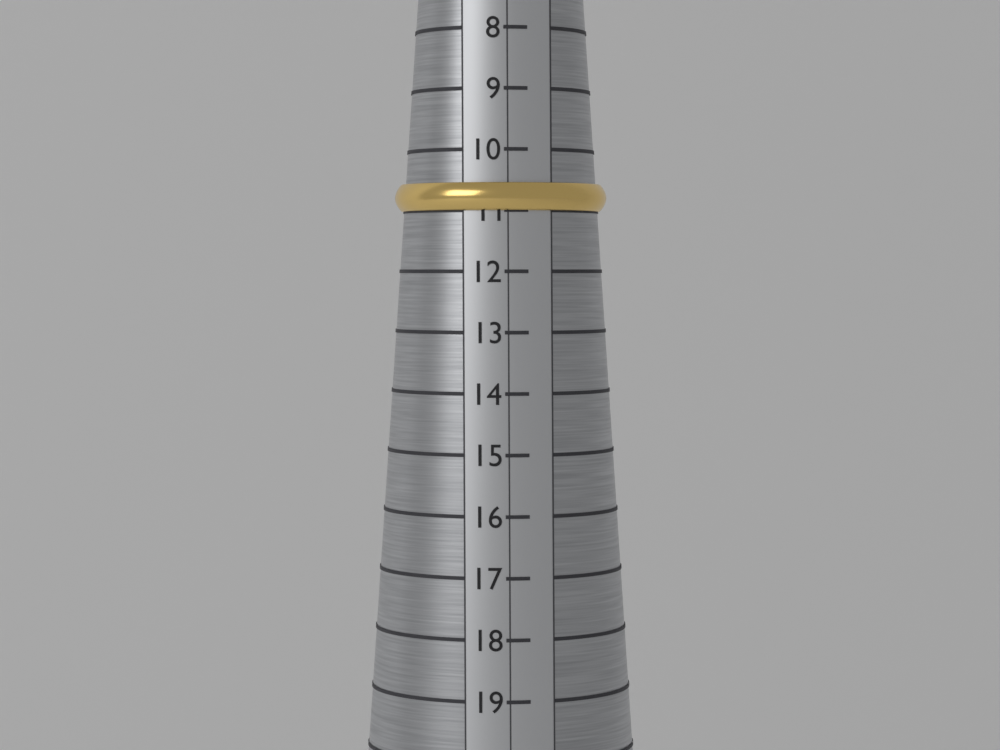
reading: 11 (no unit)
